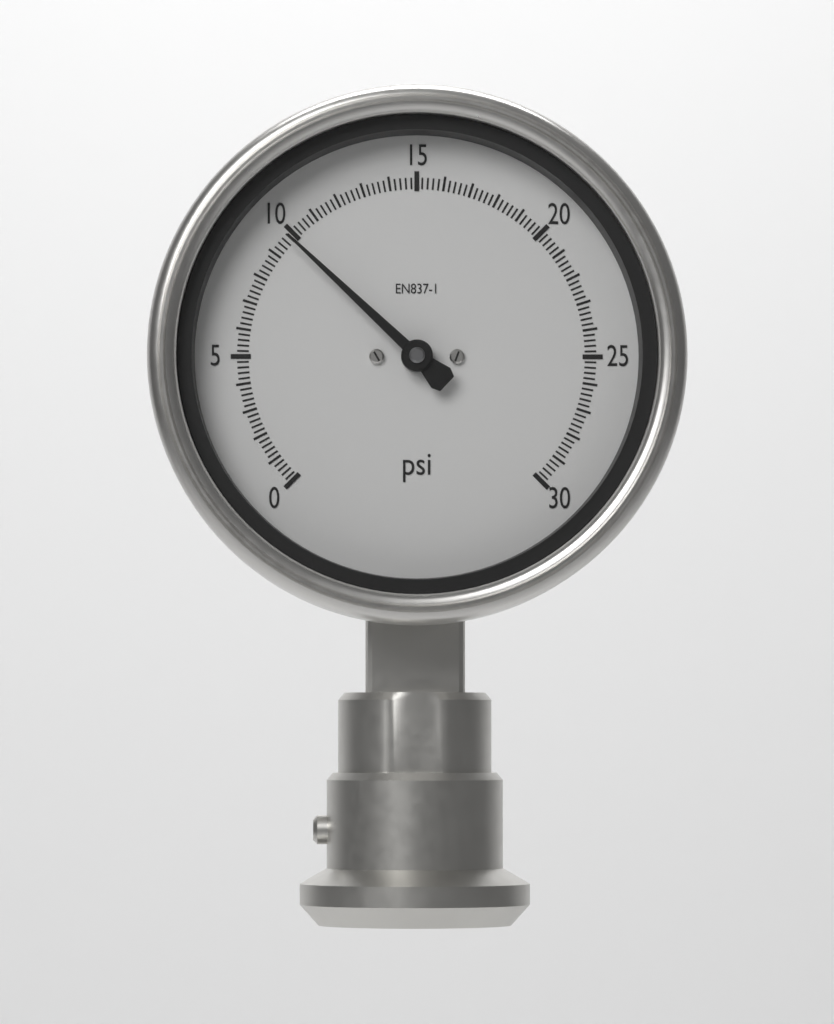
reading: 9.8 psi
